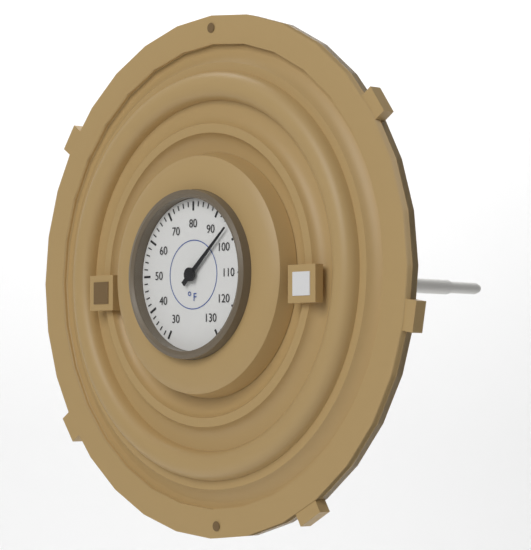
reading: 96 °F
